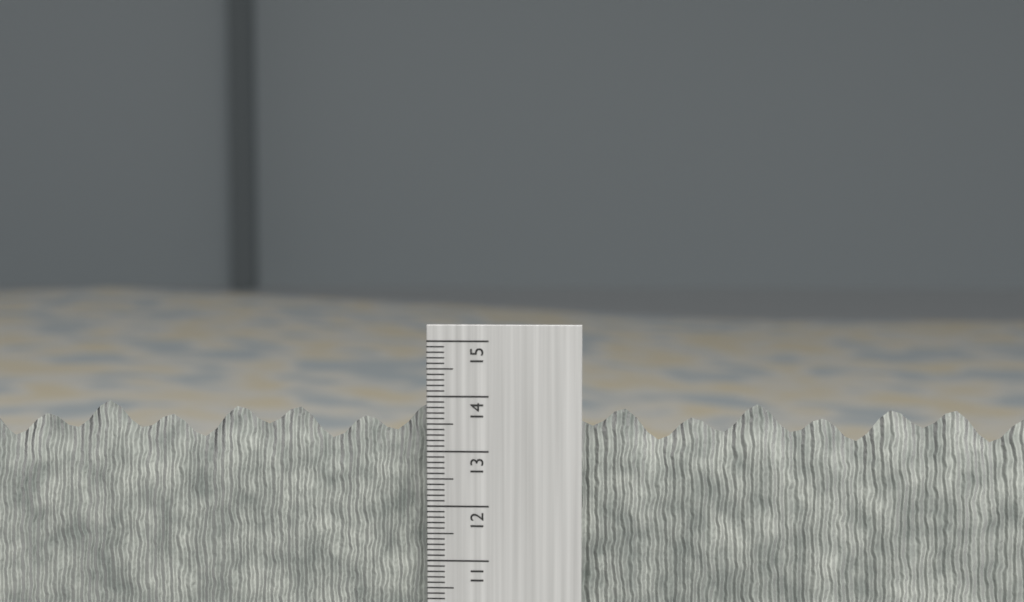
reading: 13.8 cm
